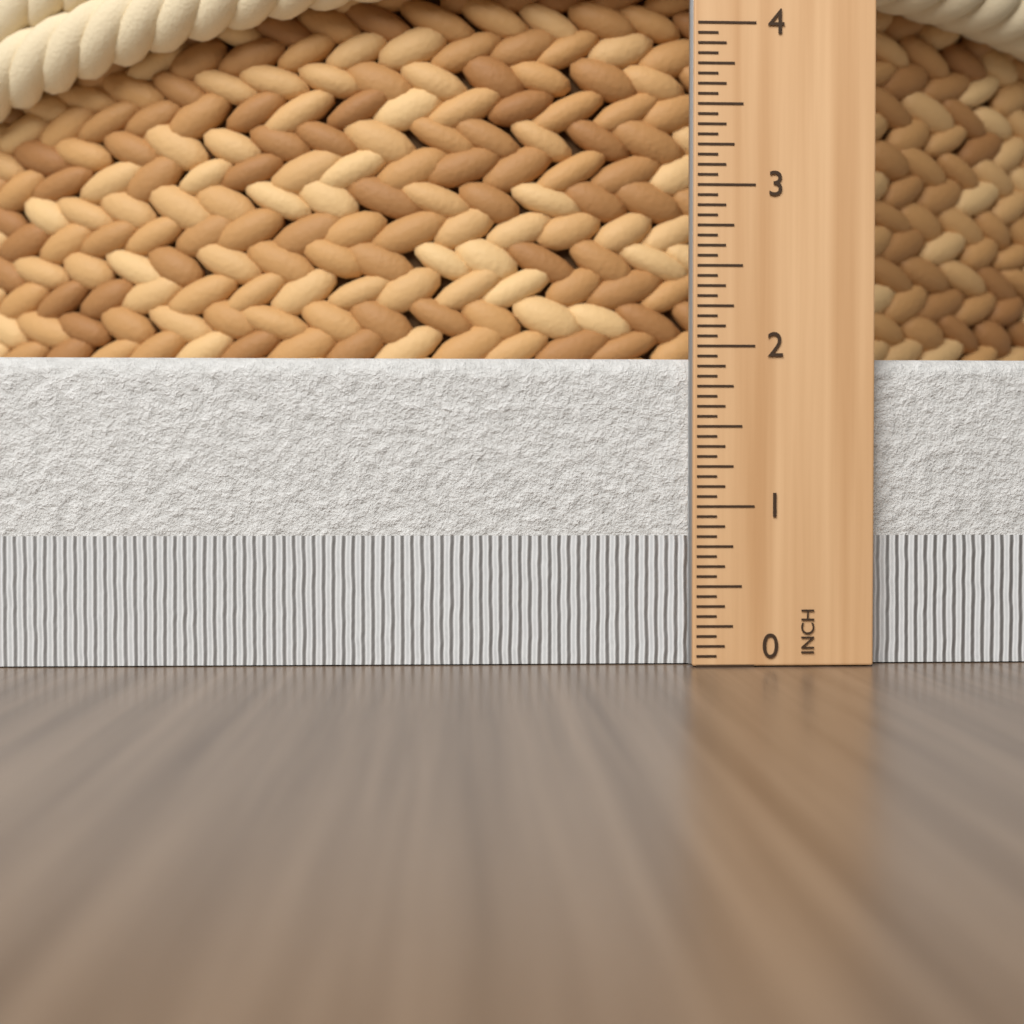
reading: 1.9375 in
